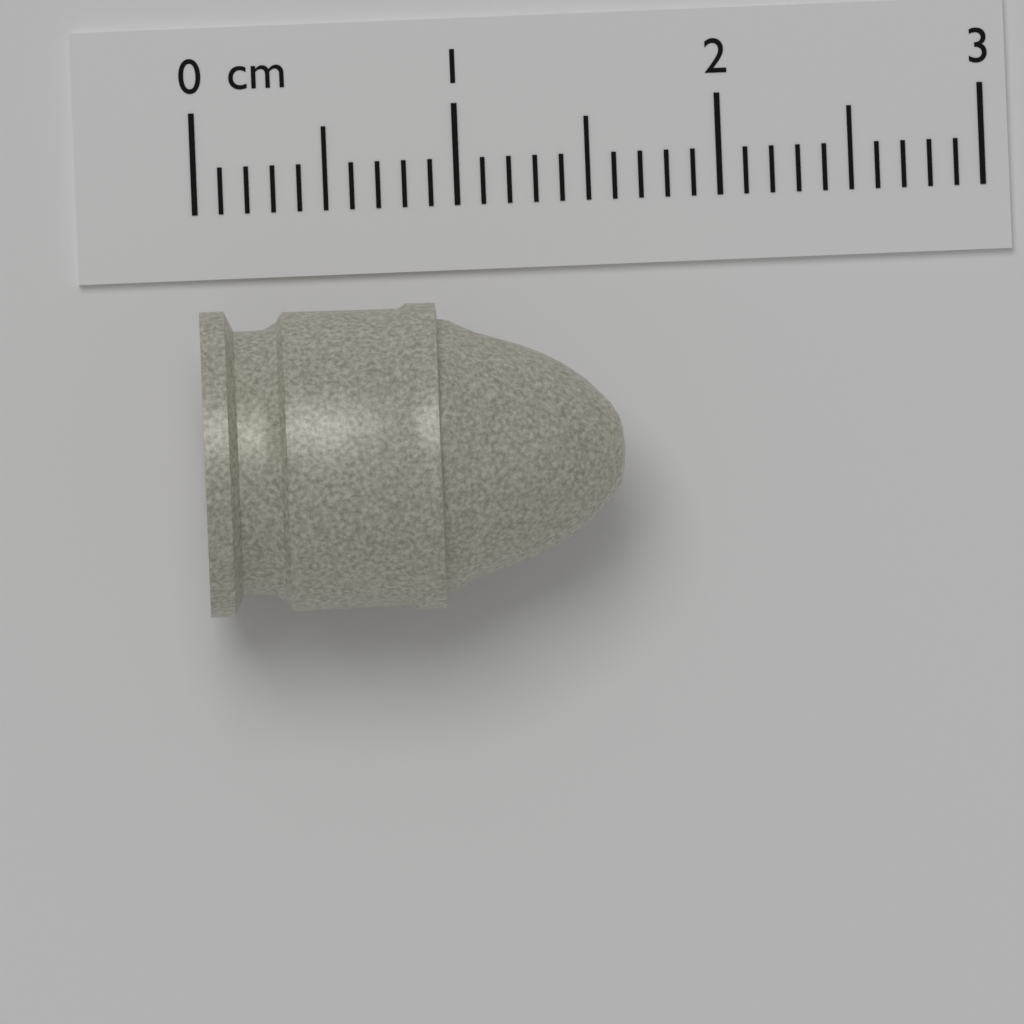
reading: 1.6 cm
